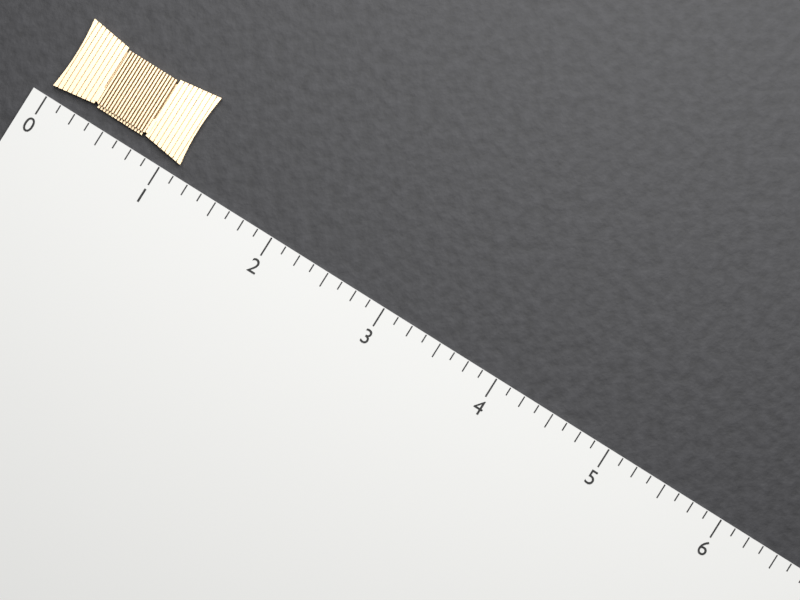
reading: 1.125 (no unit)
